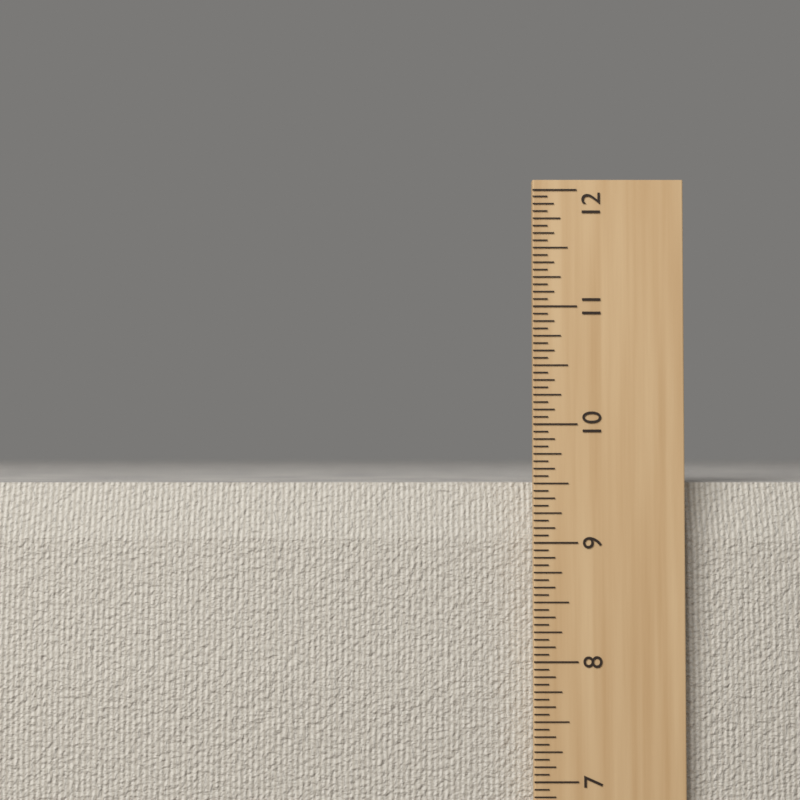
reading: 9.5000 in
